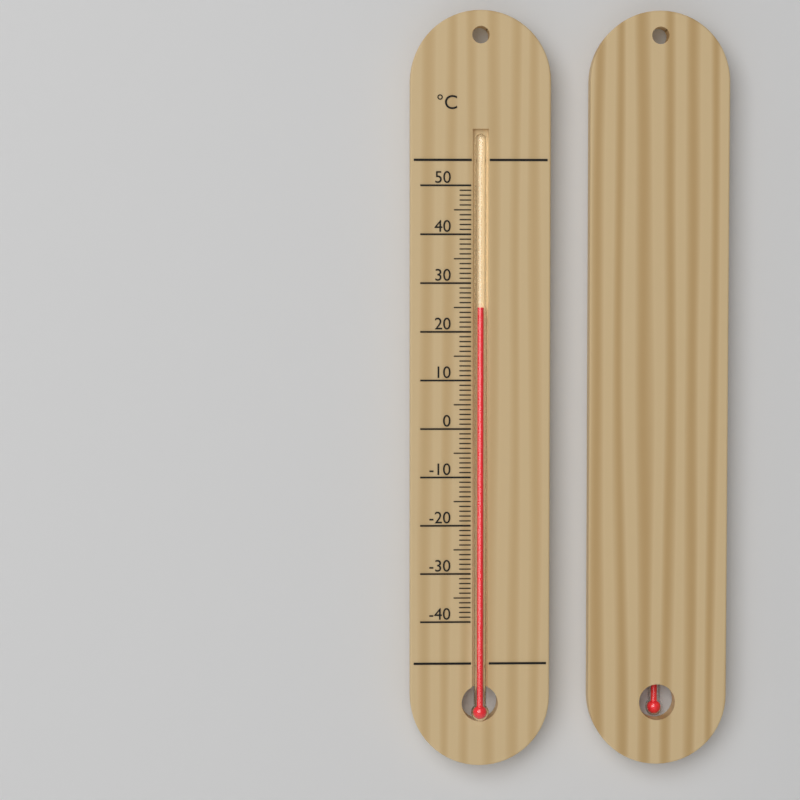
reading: 25 °C
